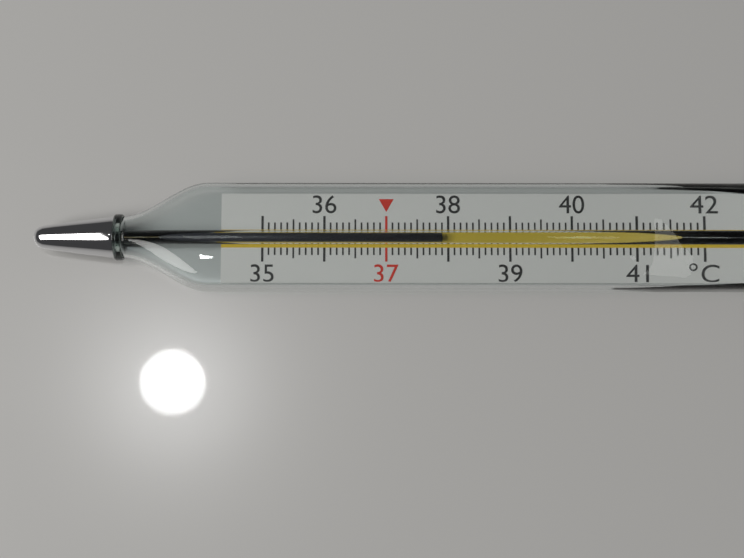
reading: 37.9 °C
